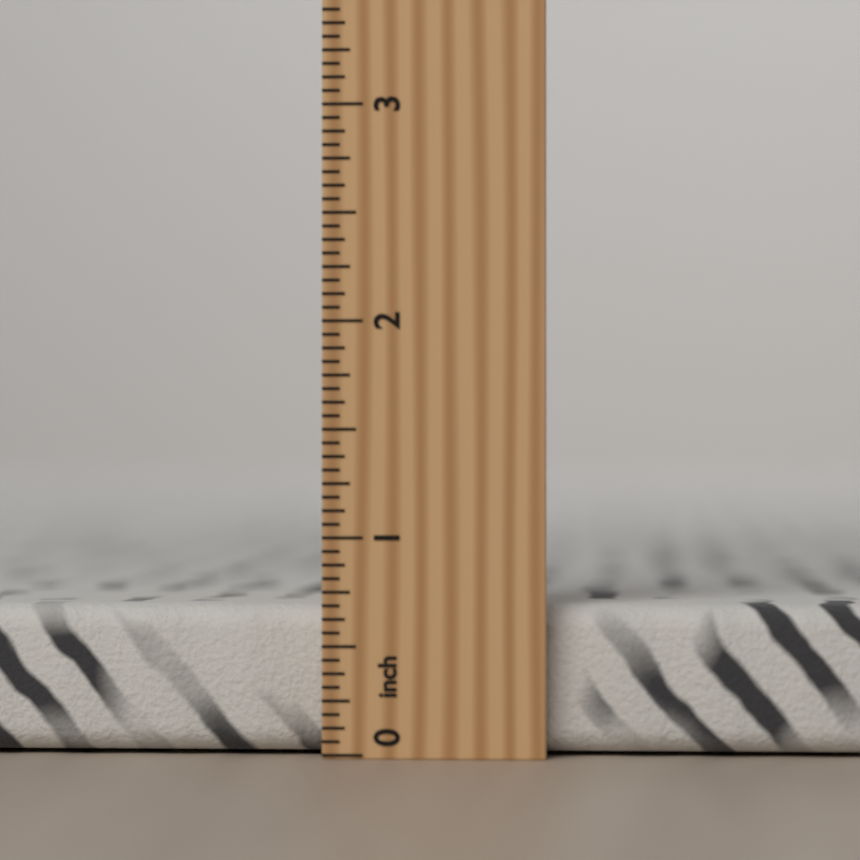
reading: 0.6875 inch
